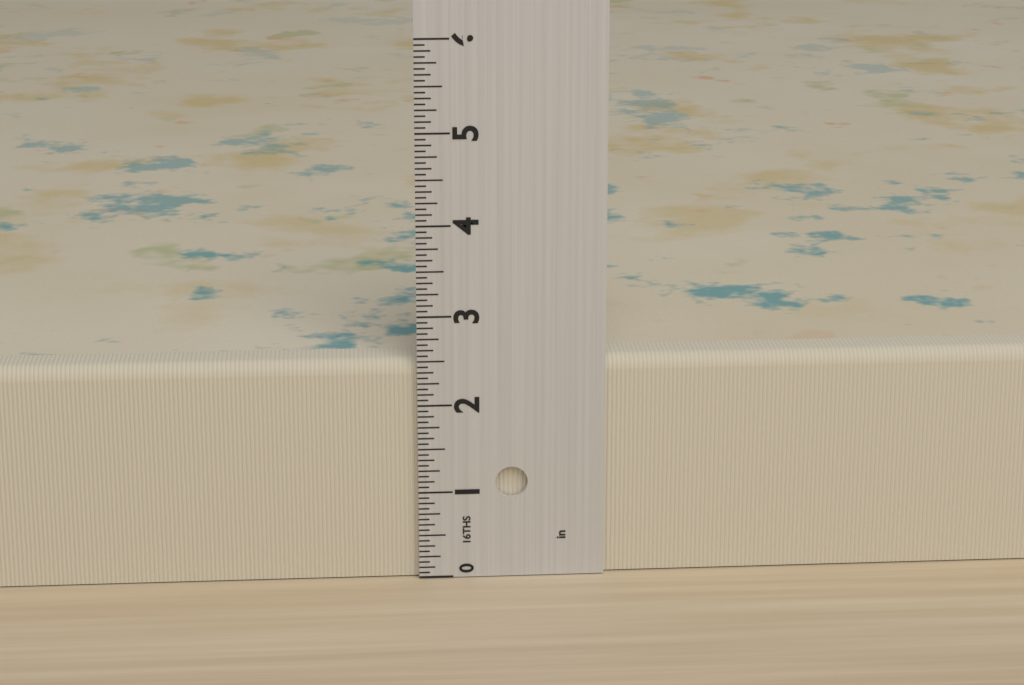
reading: 2.5000 in
